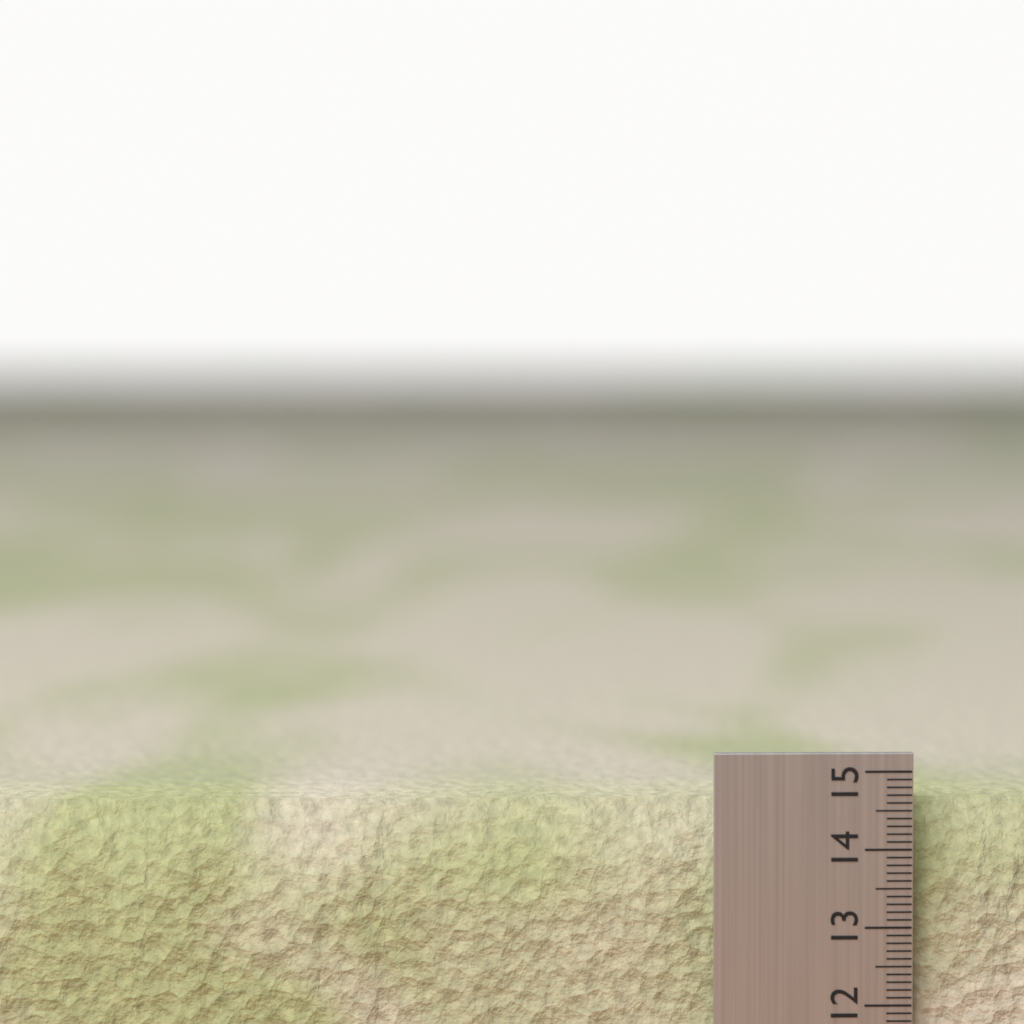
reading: 14.6 (no unit)
